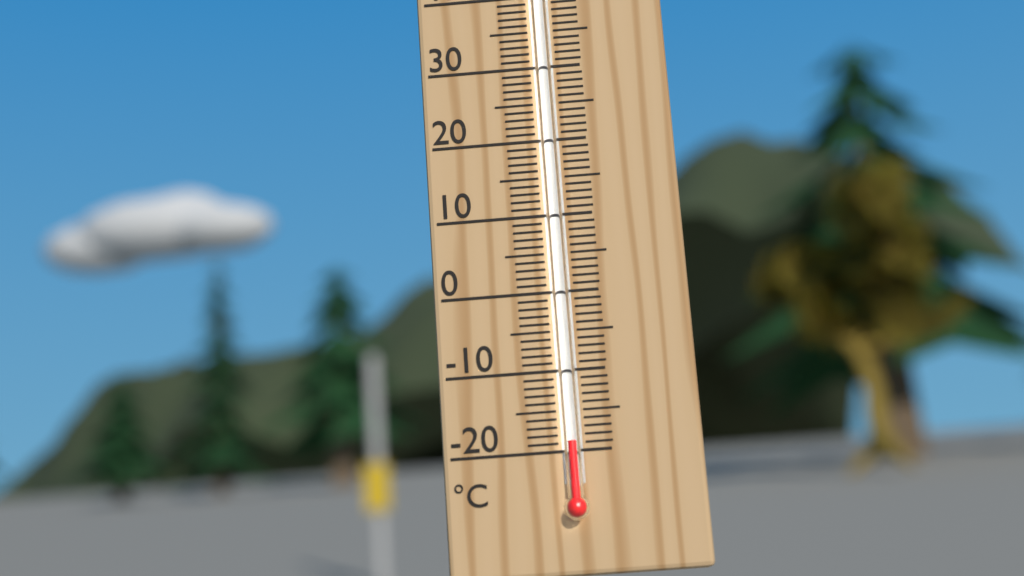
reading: -19 °C
